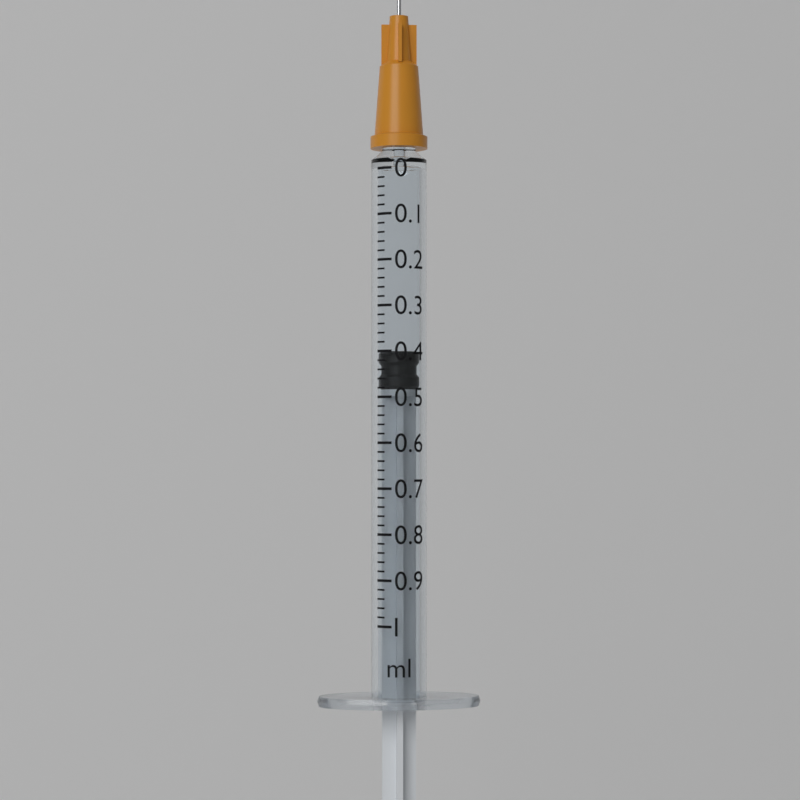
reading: 0.40 ml
